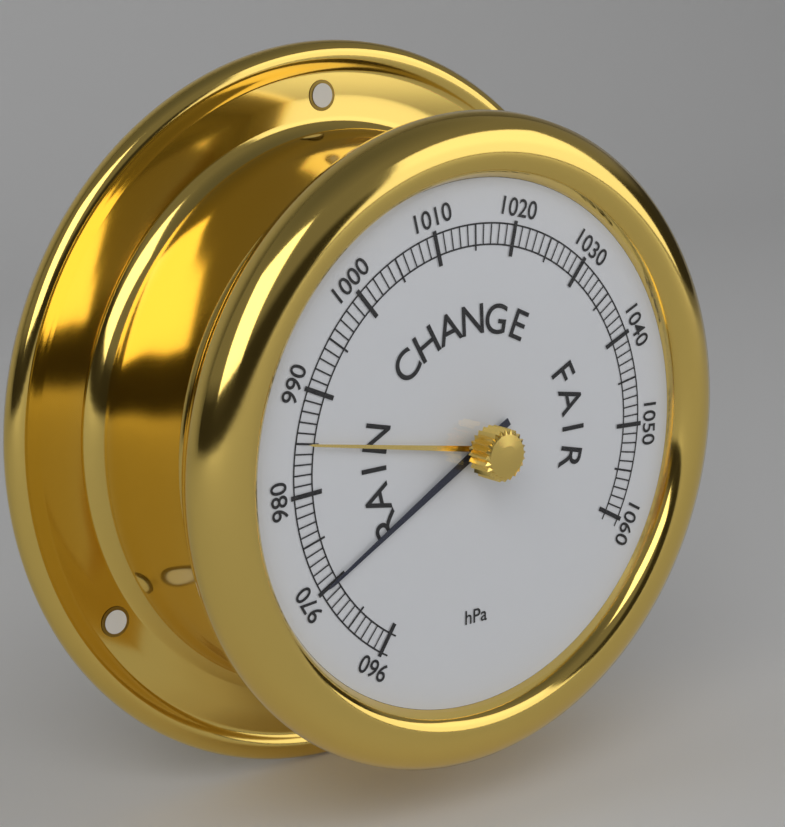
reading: 970 hPa
